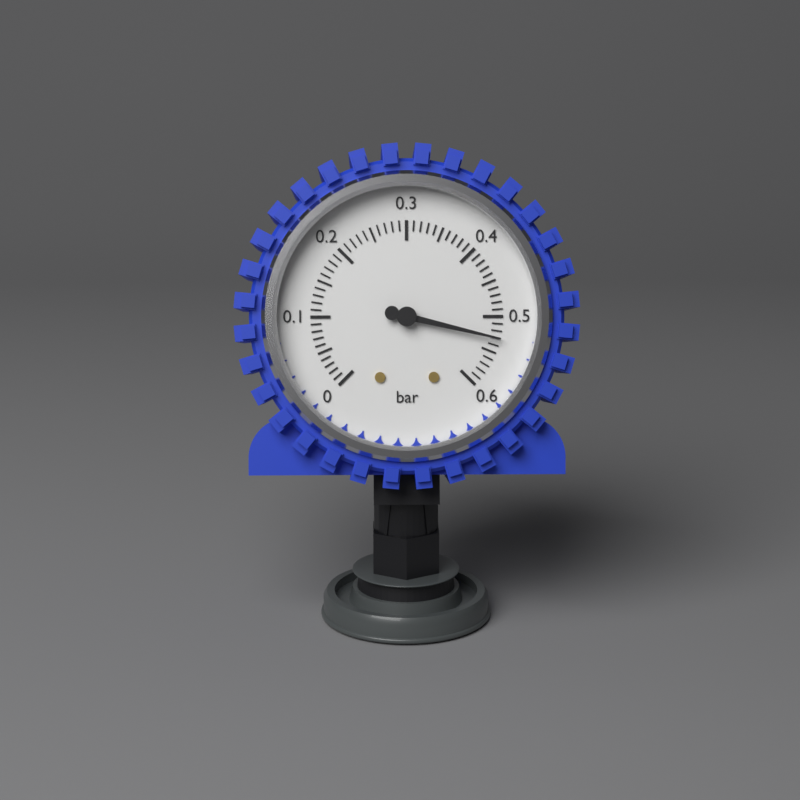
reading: 0.53 bar
